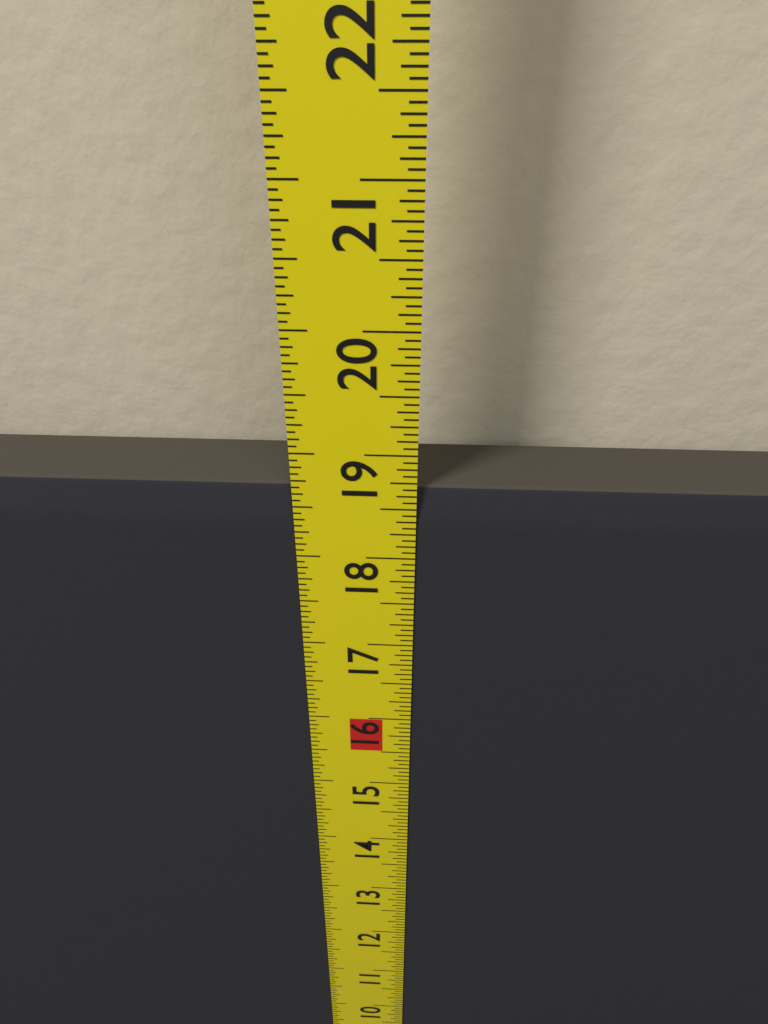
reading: 18.6875 in
